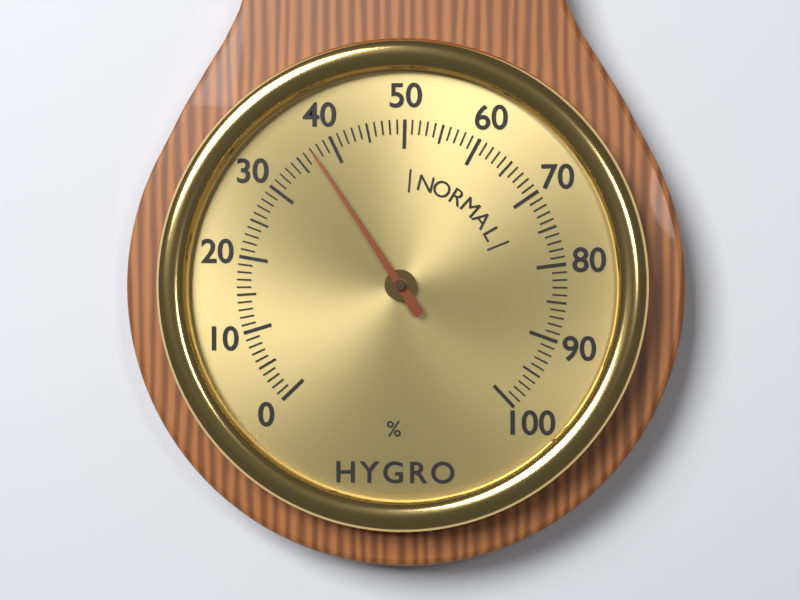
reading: 37 %
